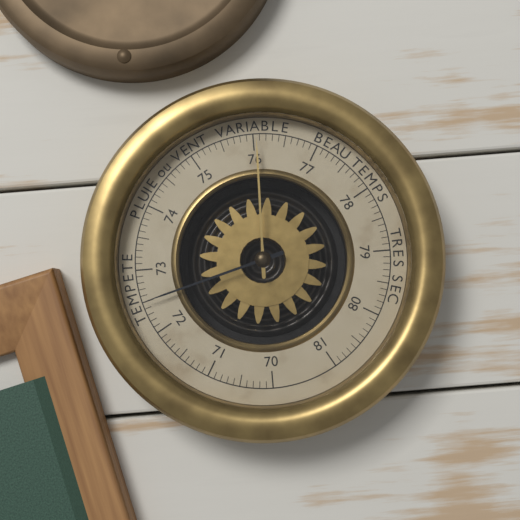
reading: 72.5 (no unit)
